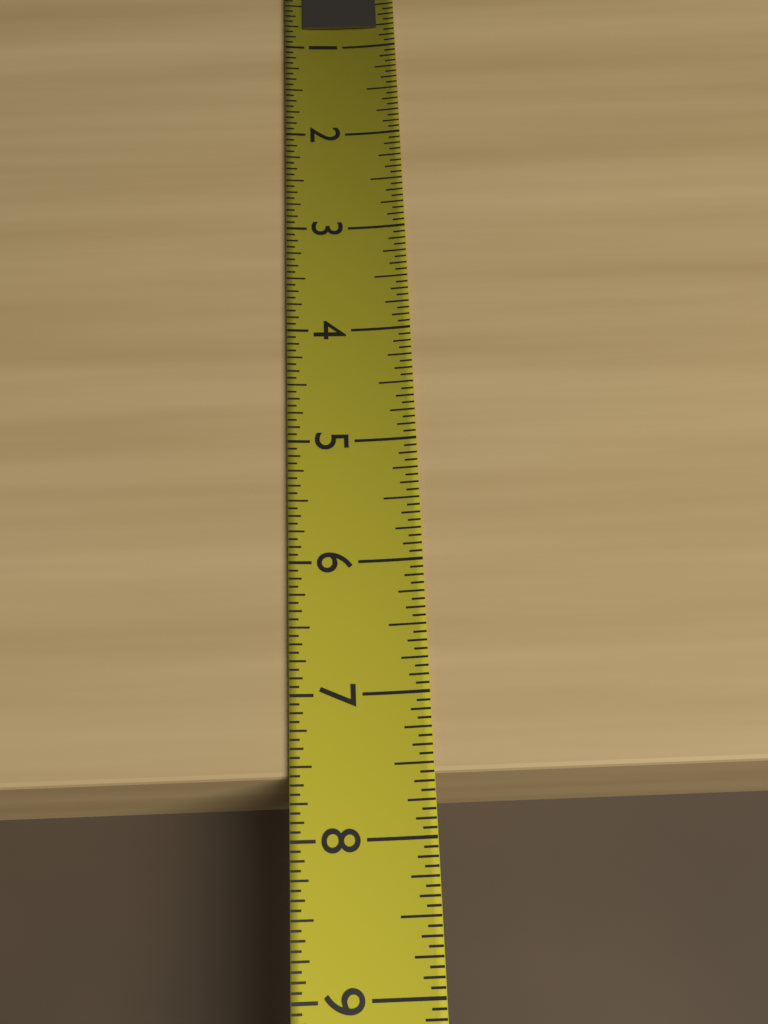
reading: 7.5625 (no unit)
